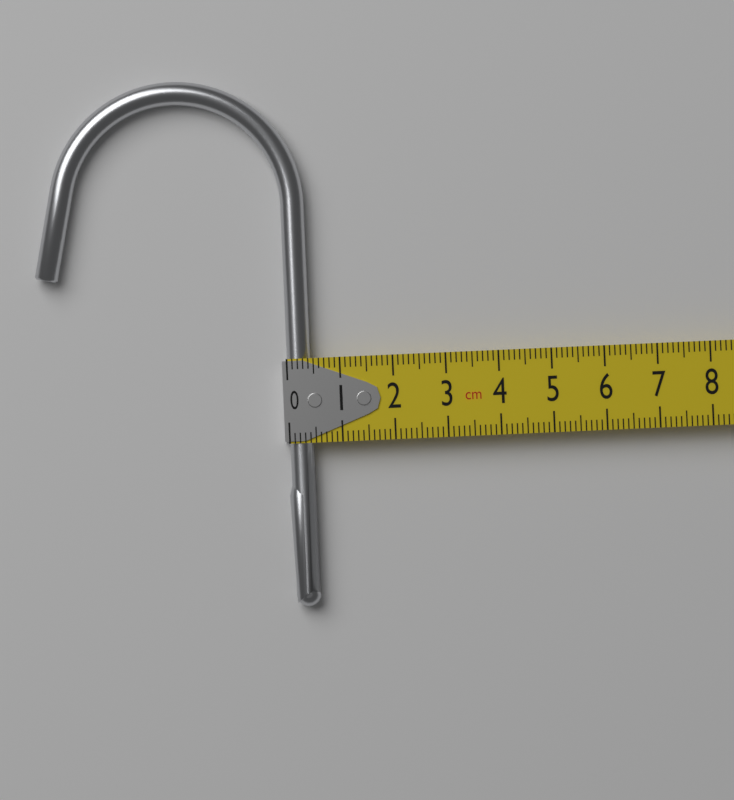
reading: 0.4 cm
